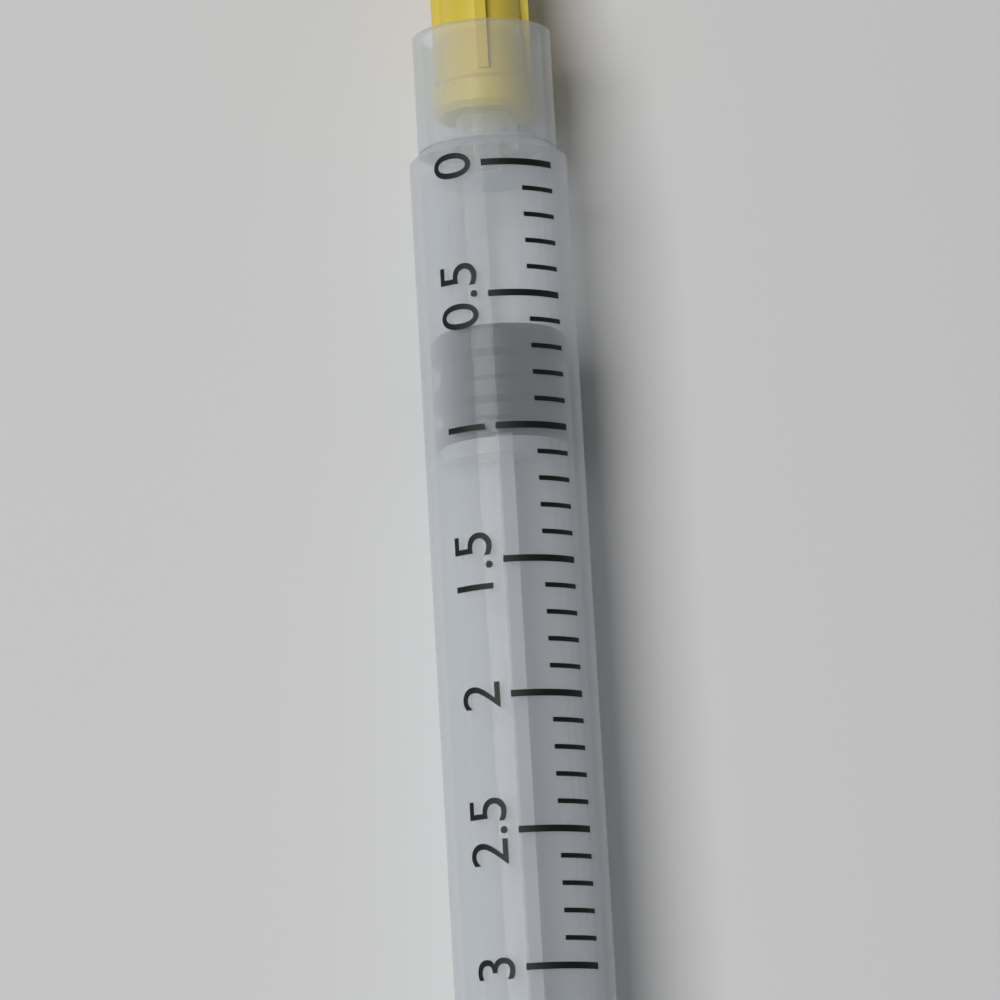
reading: 0.6 ml
